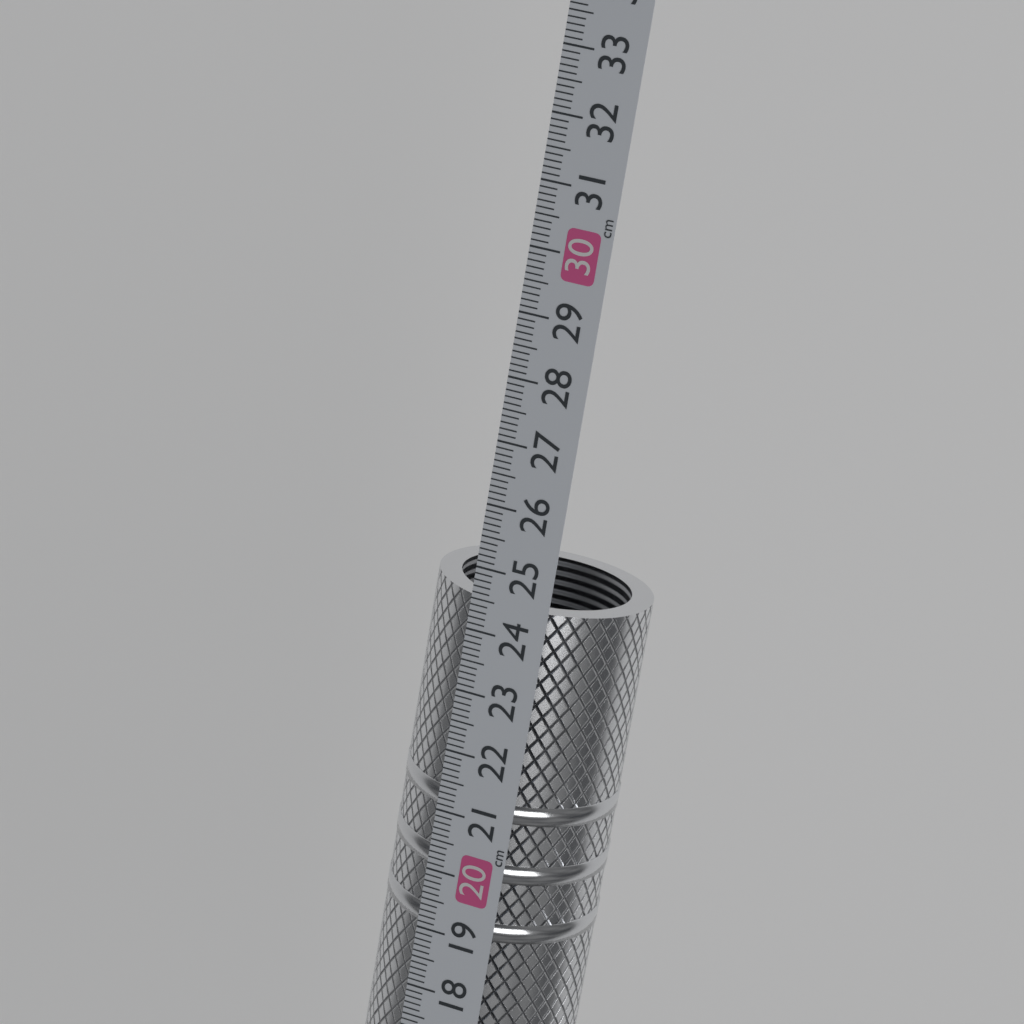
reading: 24.5 cm
